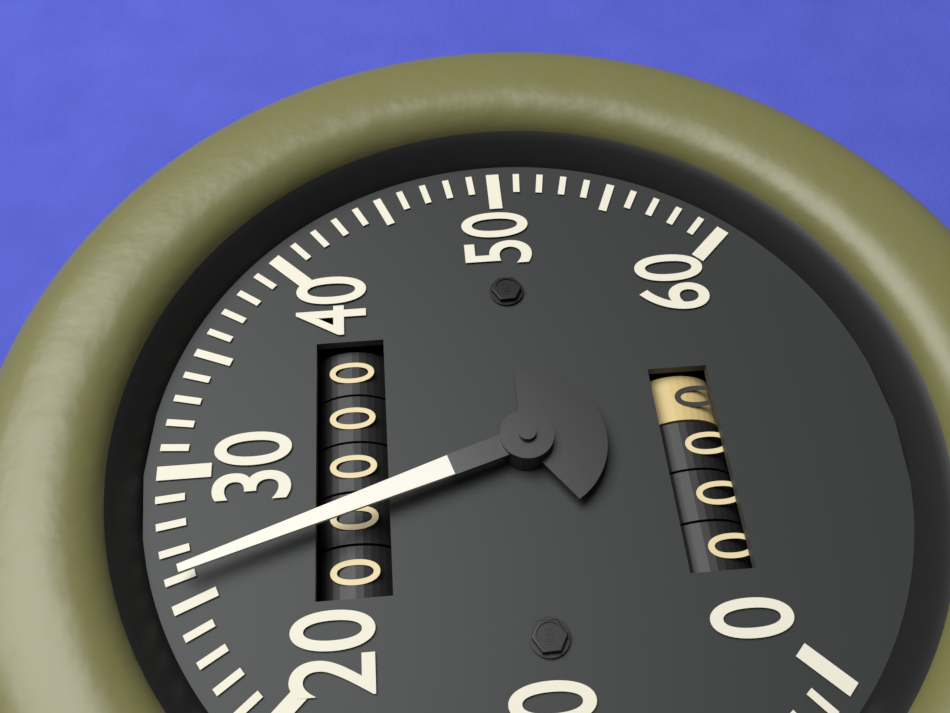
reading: 26 (no unit)
